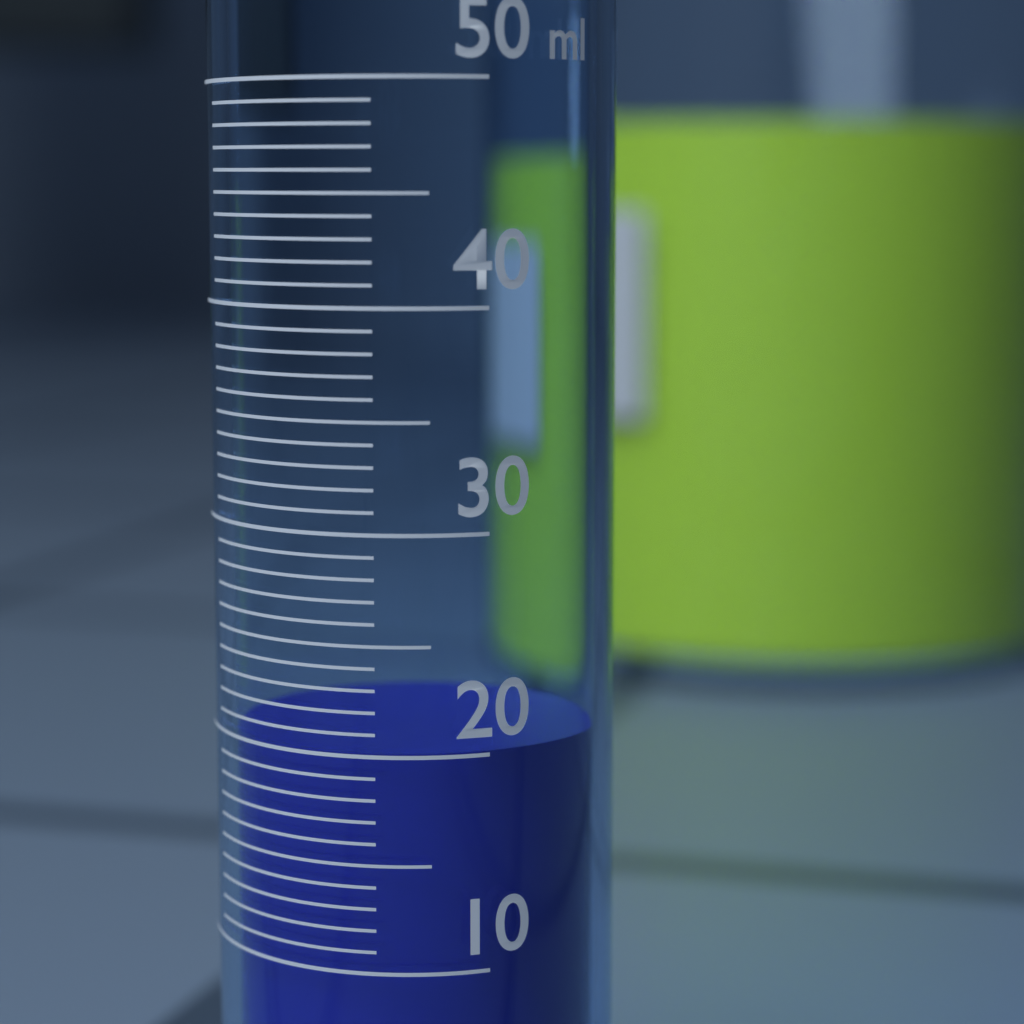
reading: 20 ml
